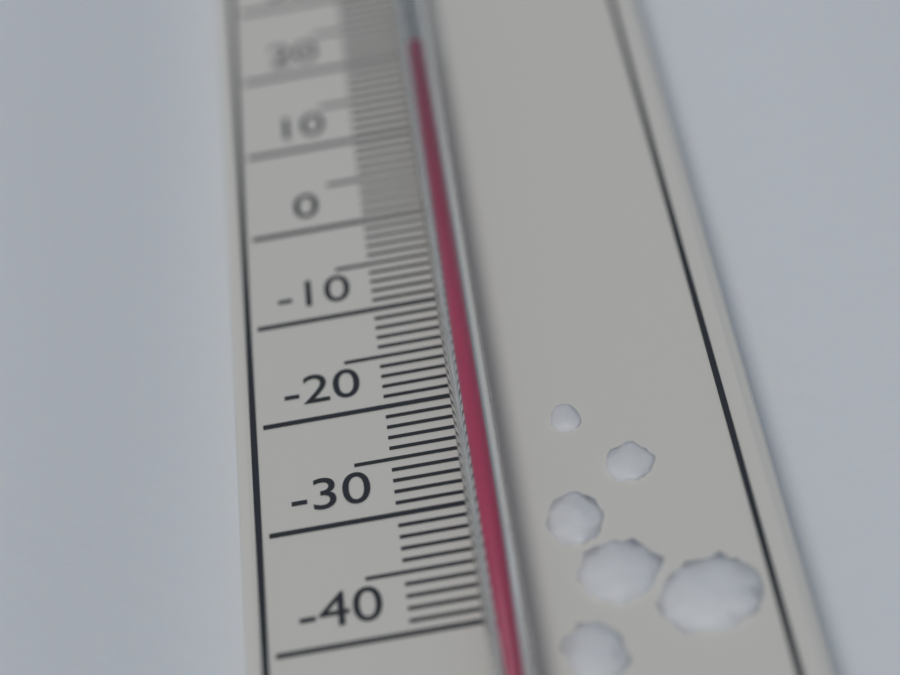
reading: 18 °C
